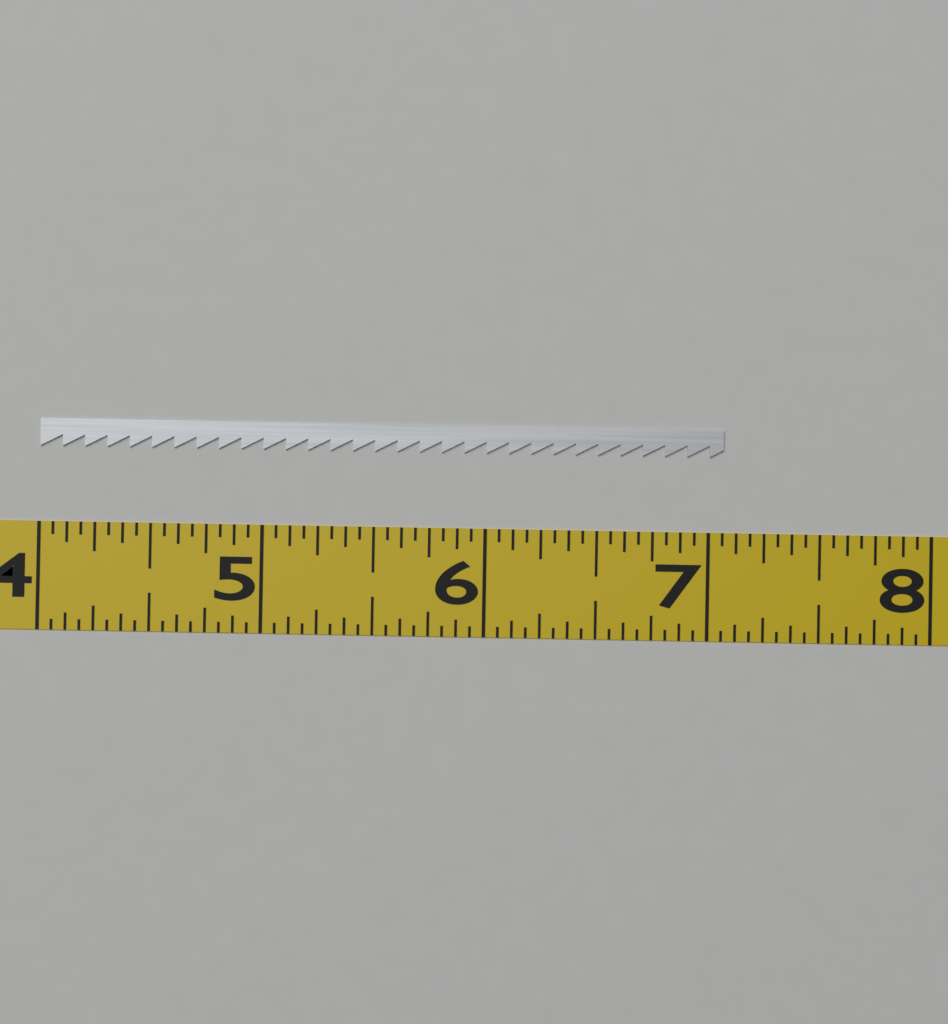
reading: 7.0625 (no unit)
